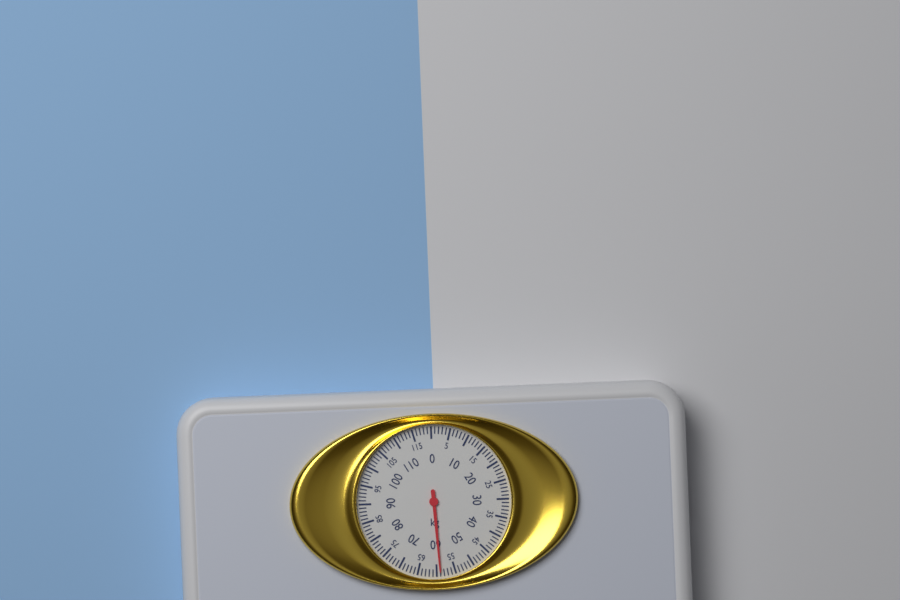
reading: 59 kg
